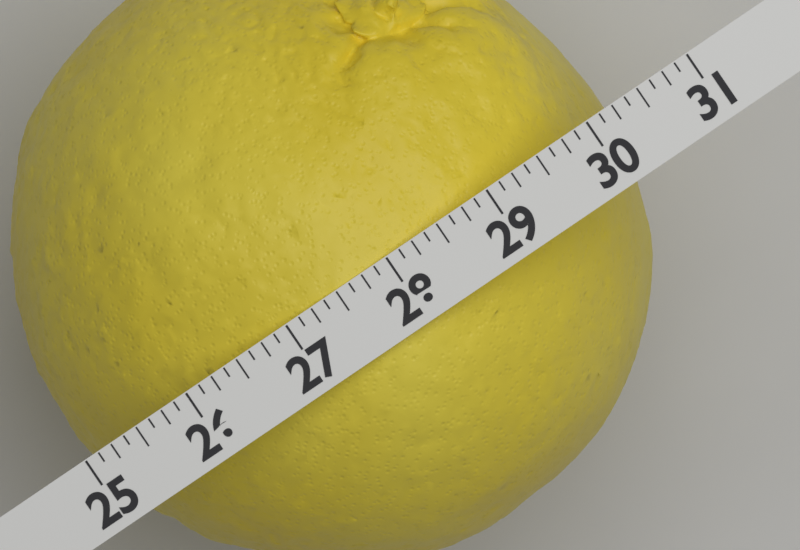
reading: 30.125 (no unit)
